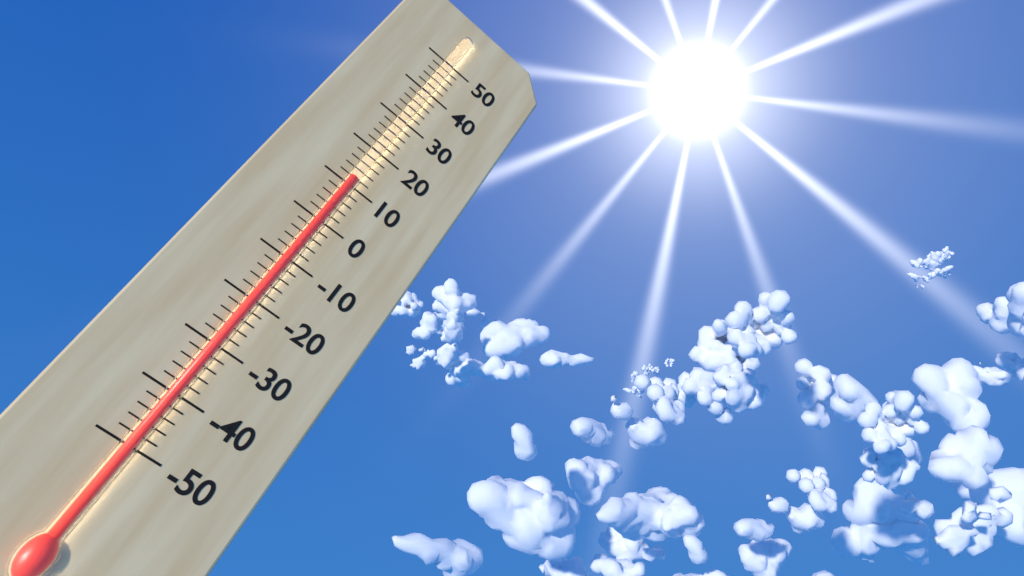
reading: 12 (no unit)
